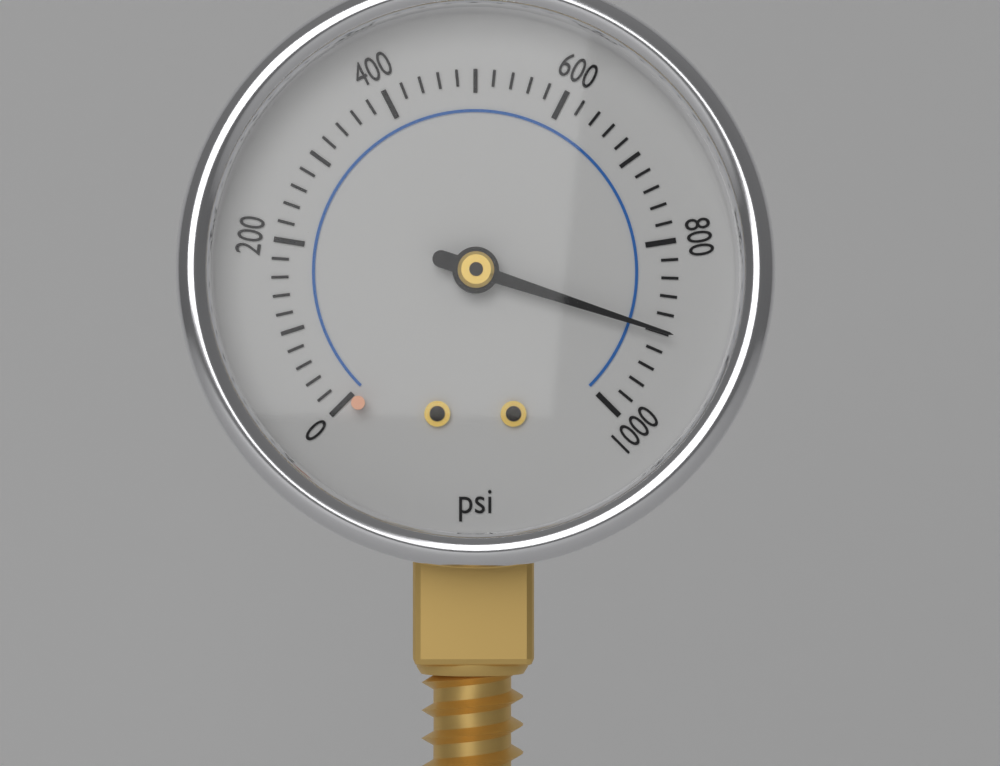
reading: 900 psi
